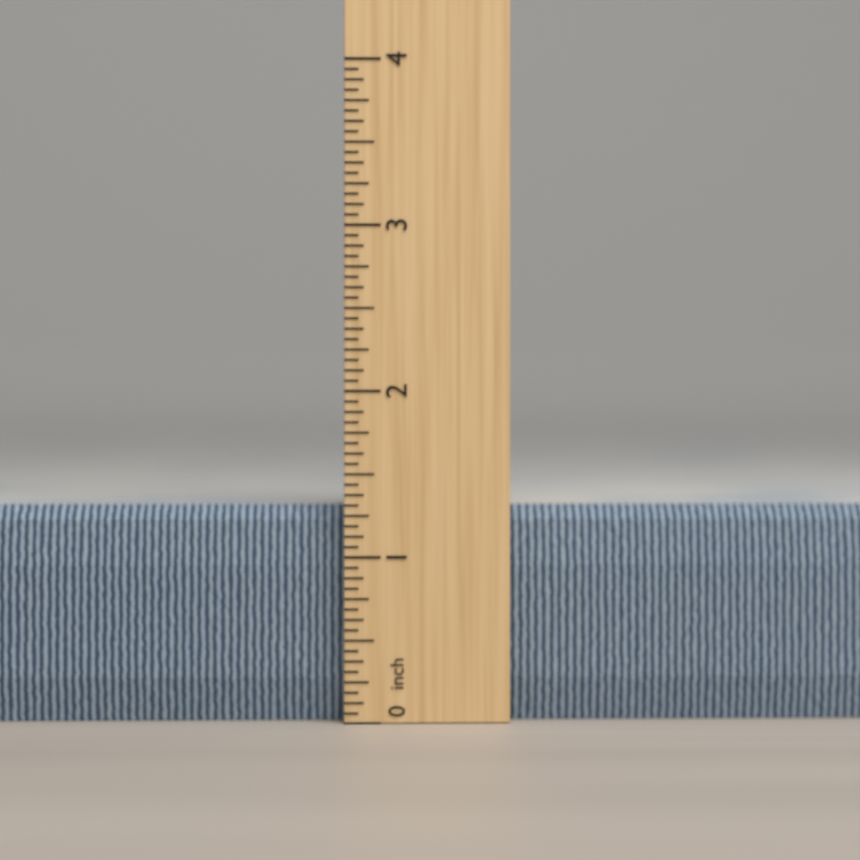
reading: 1.3125 inch
